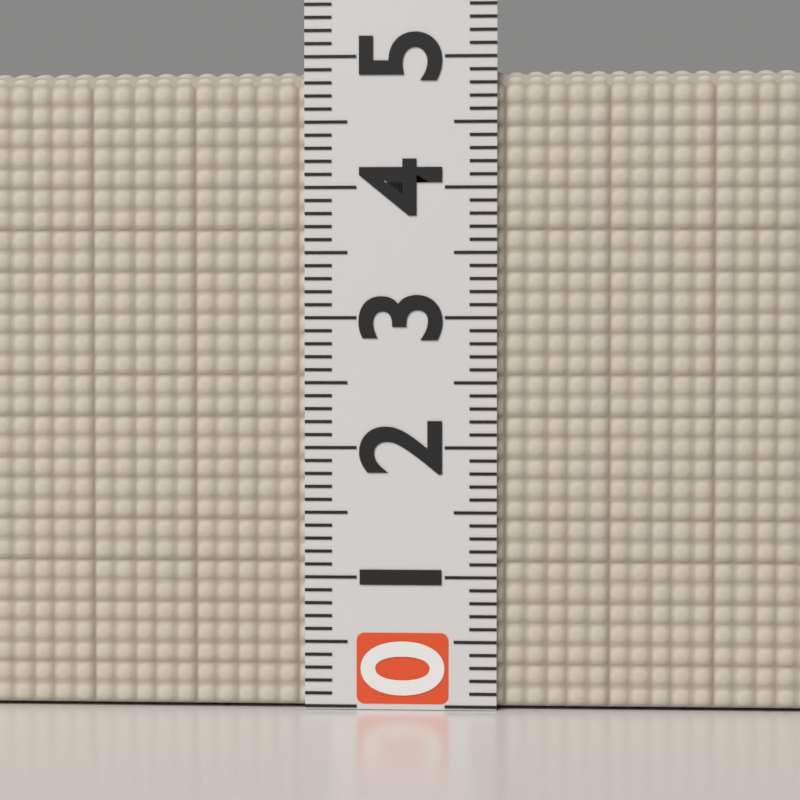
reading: 4.9 (no unit)
